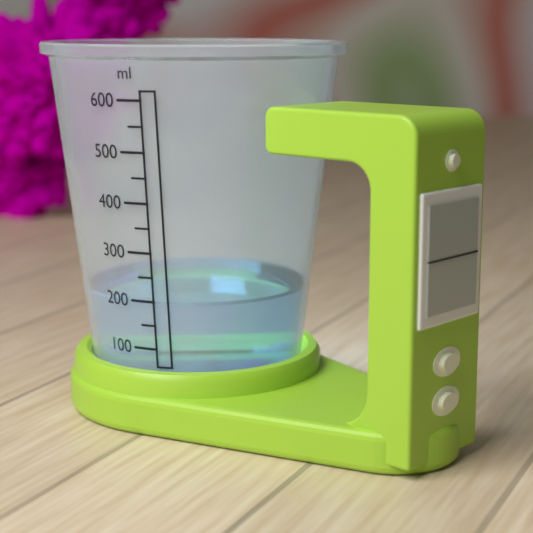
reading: 200 ml
